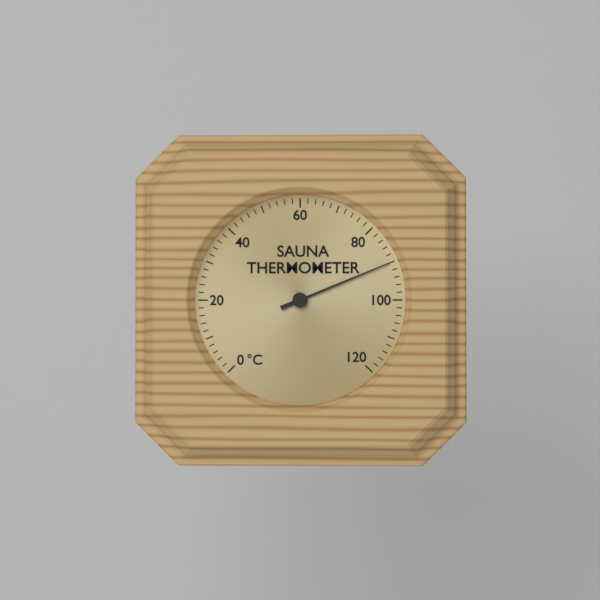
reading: 90 °C
